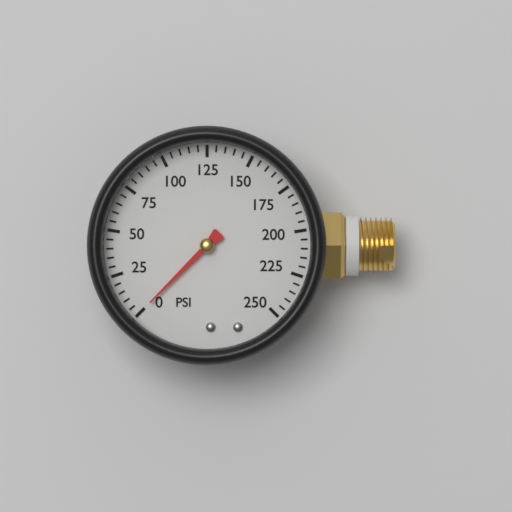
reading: 0 psi
